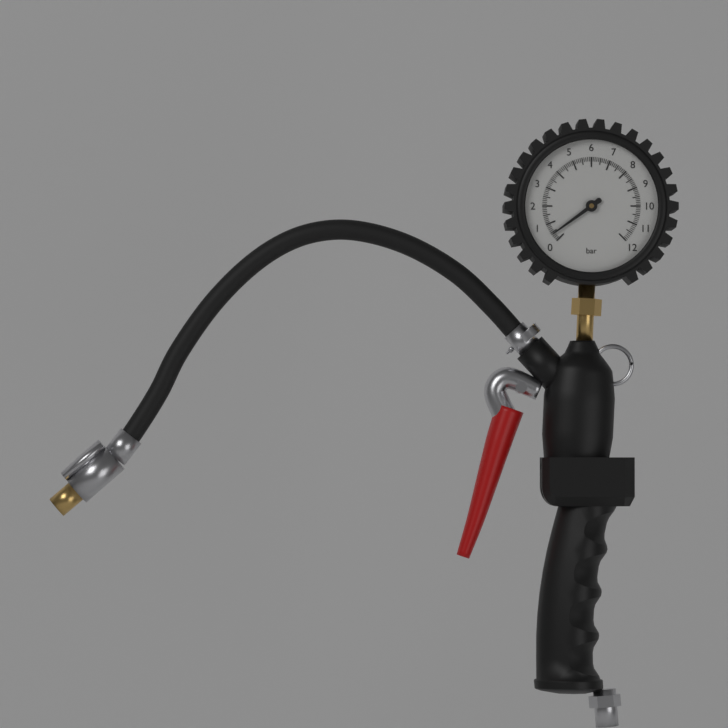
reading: 0.4 bar
